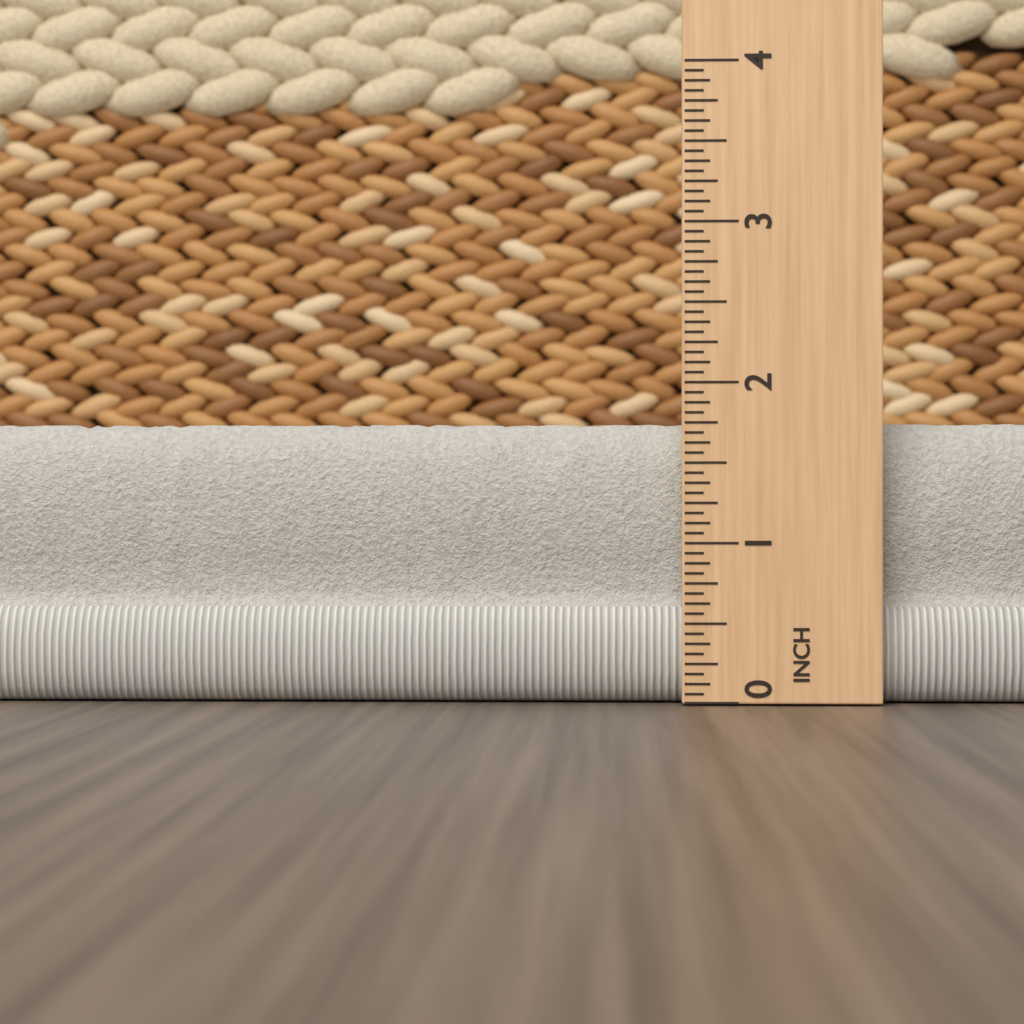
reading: 1.7500 in
